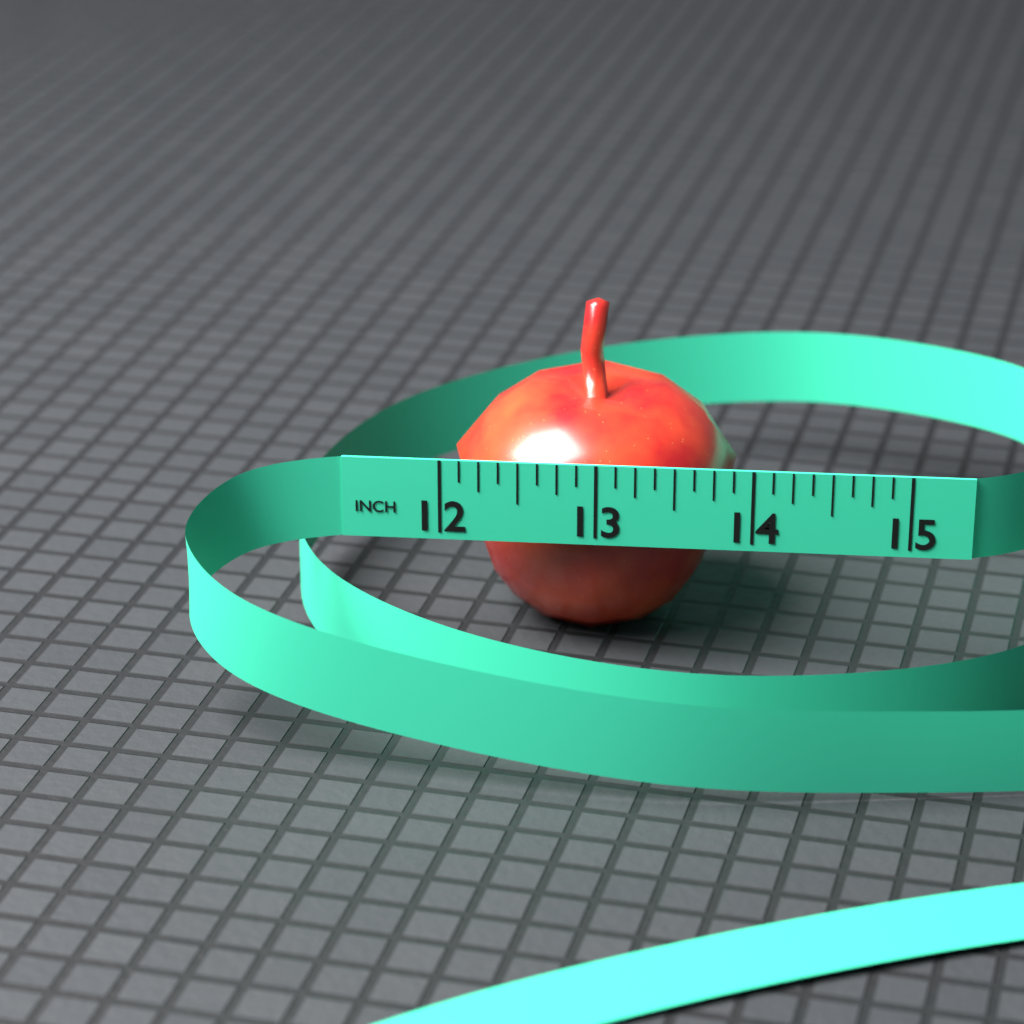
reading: 13.875 in
